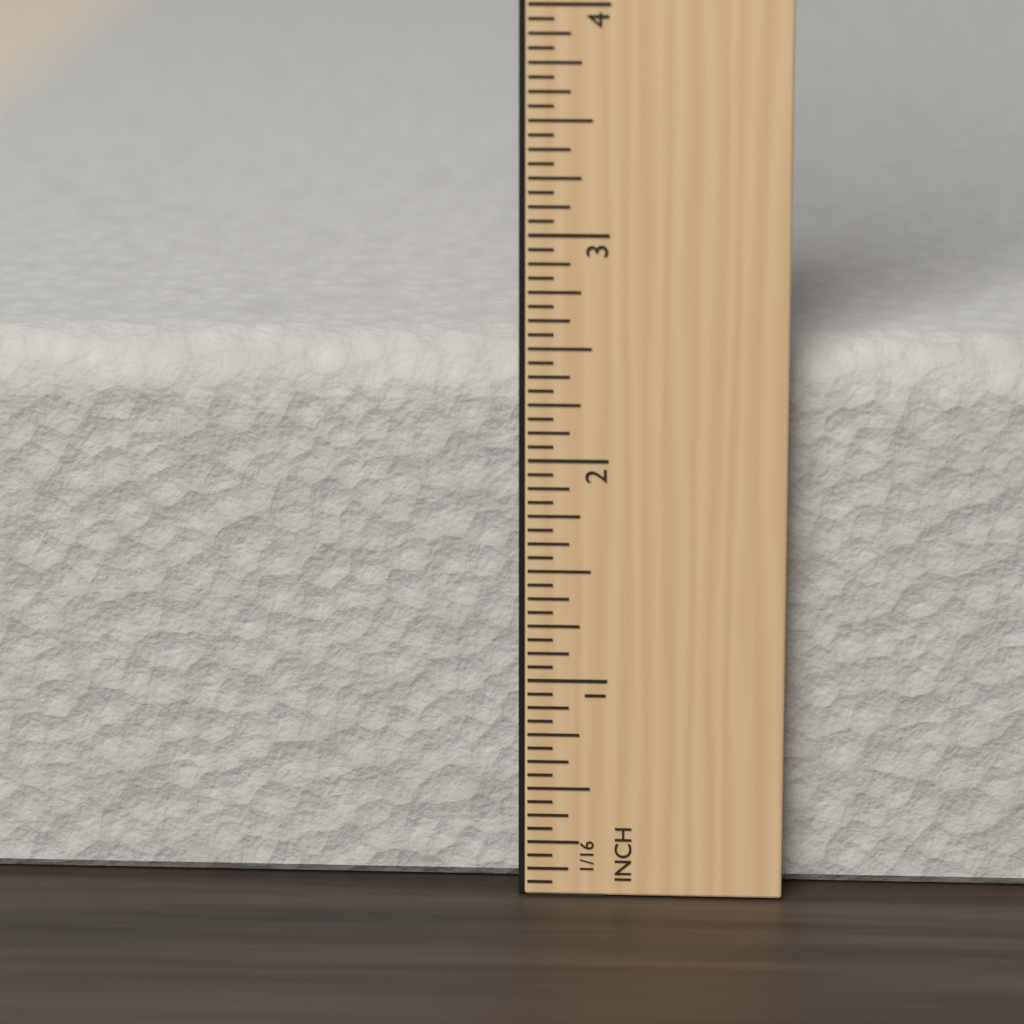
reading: 2.5000 in
